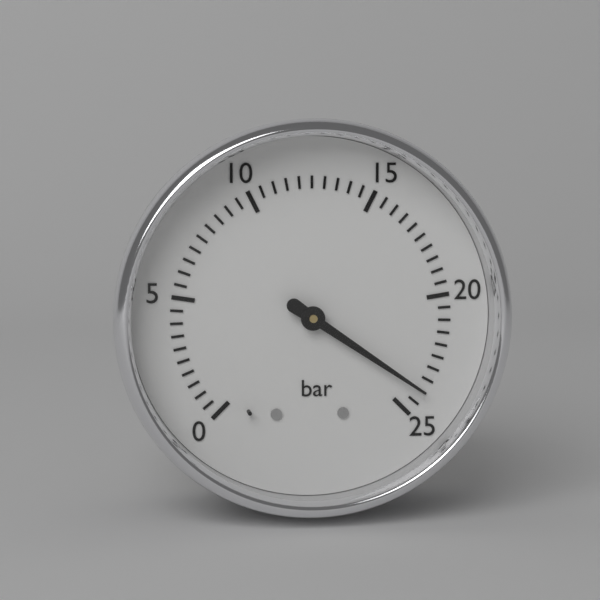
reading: 24.0 bar
